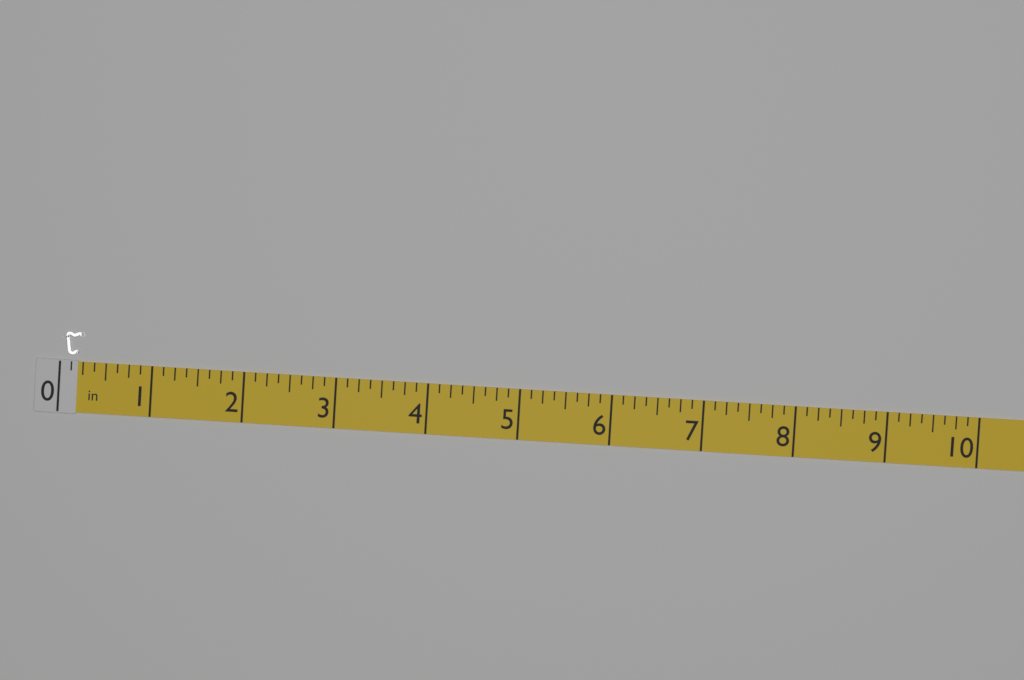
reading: 0.250 in
